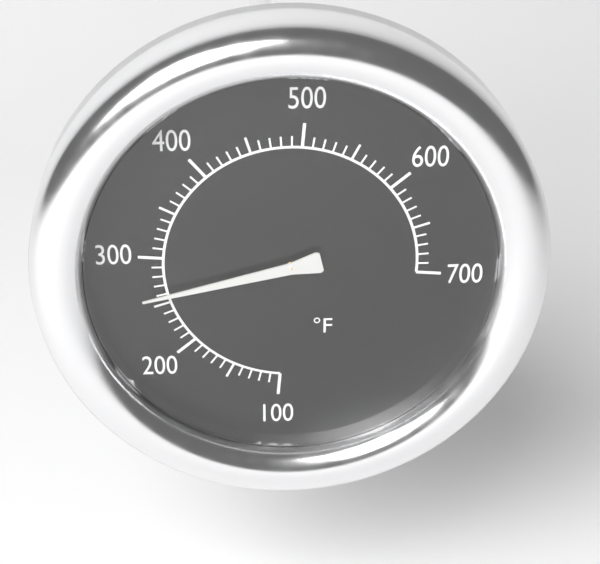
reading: 260 °F
